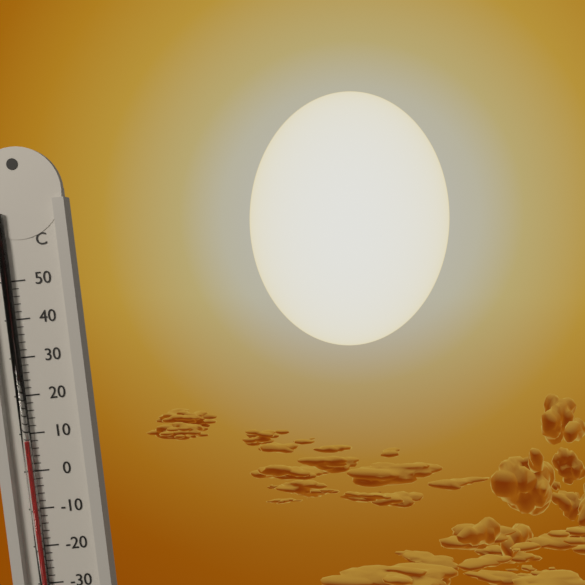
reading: 8 °C
